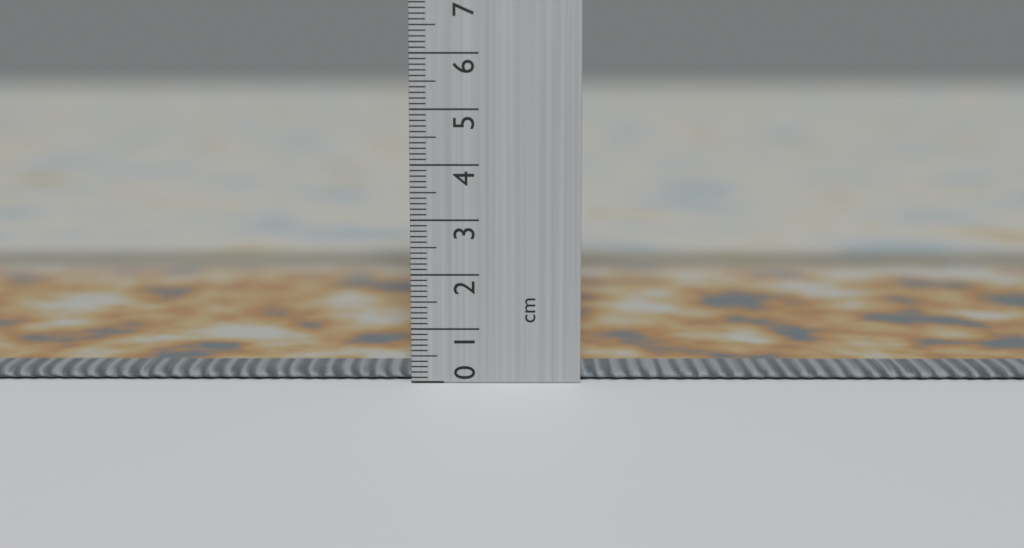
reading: 0.2 cm
